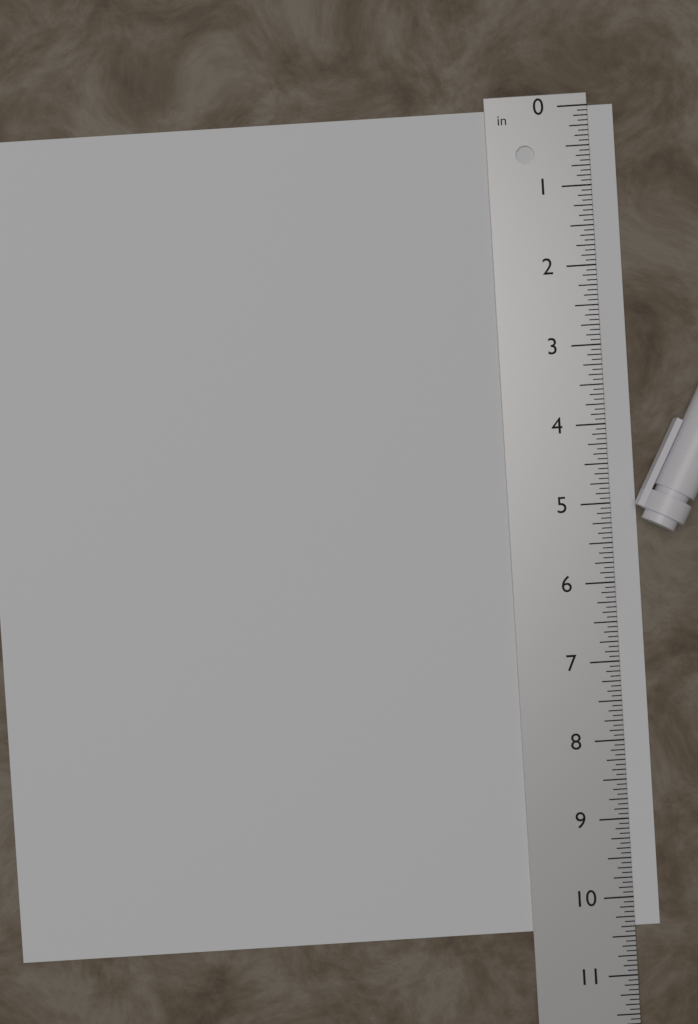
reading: 10.3750 in
